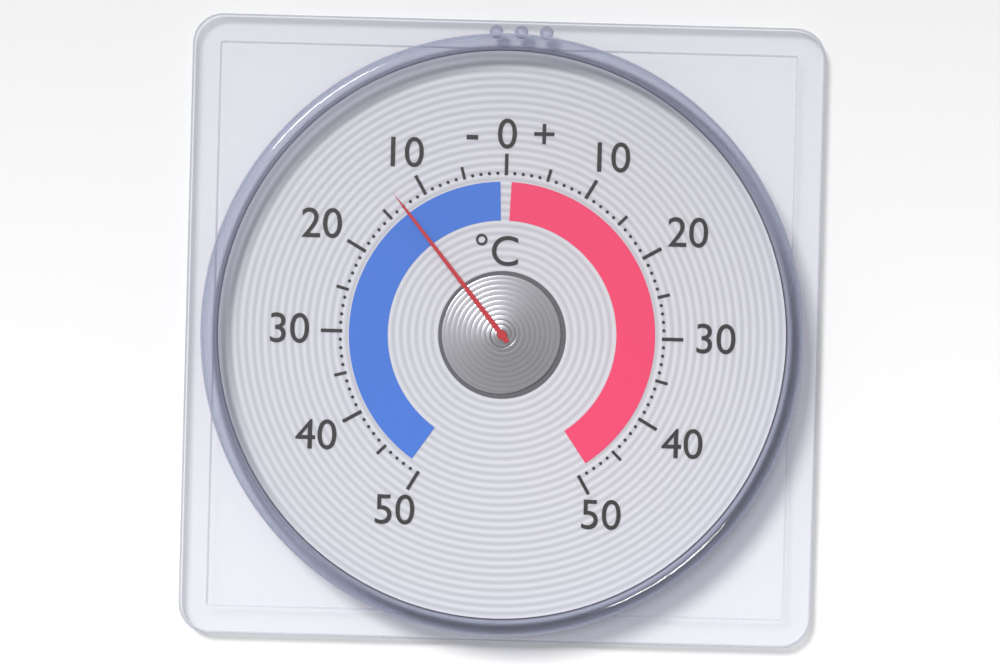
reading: -13 °C
